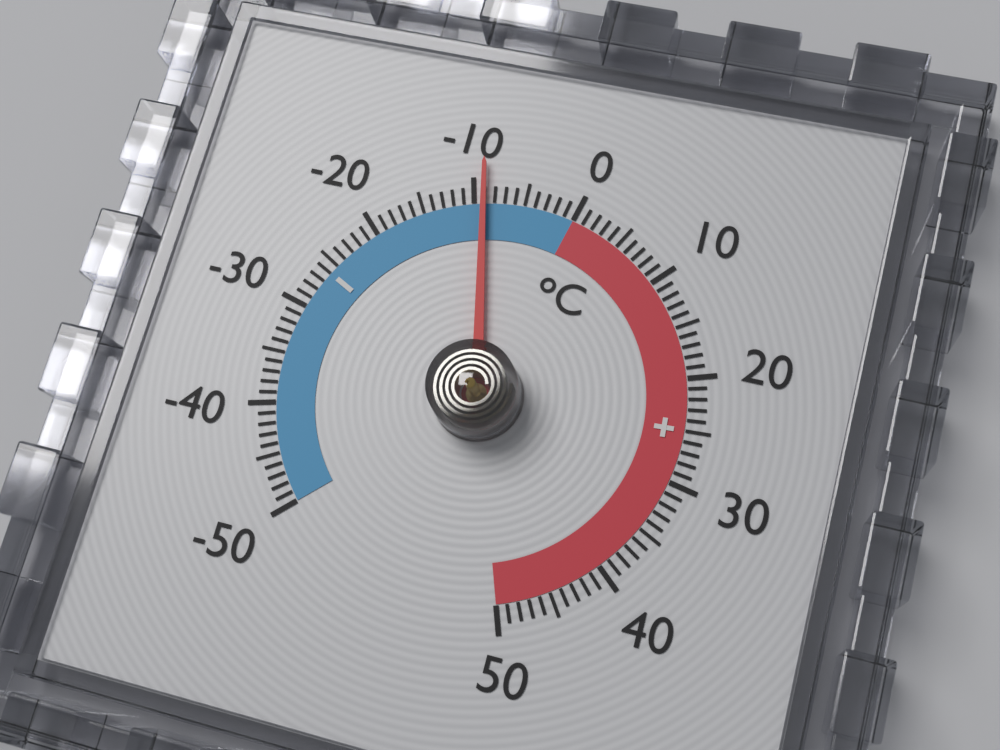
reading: -9 °C
